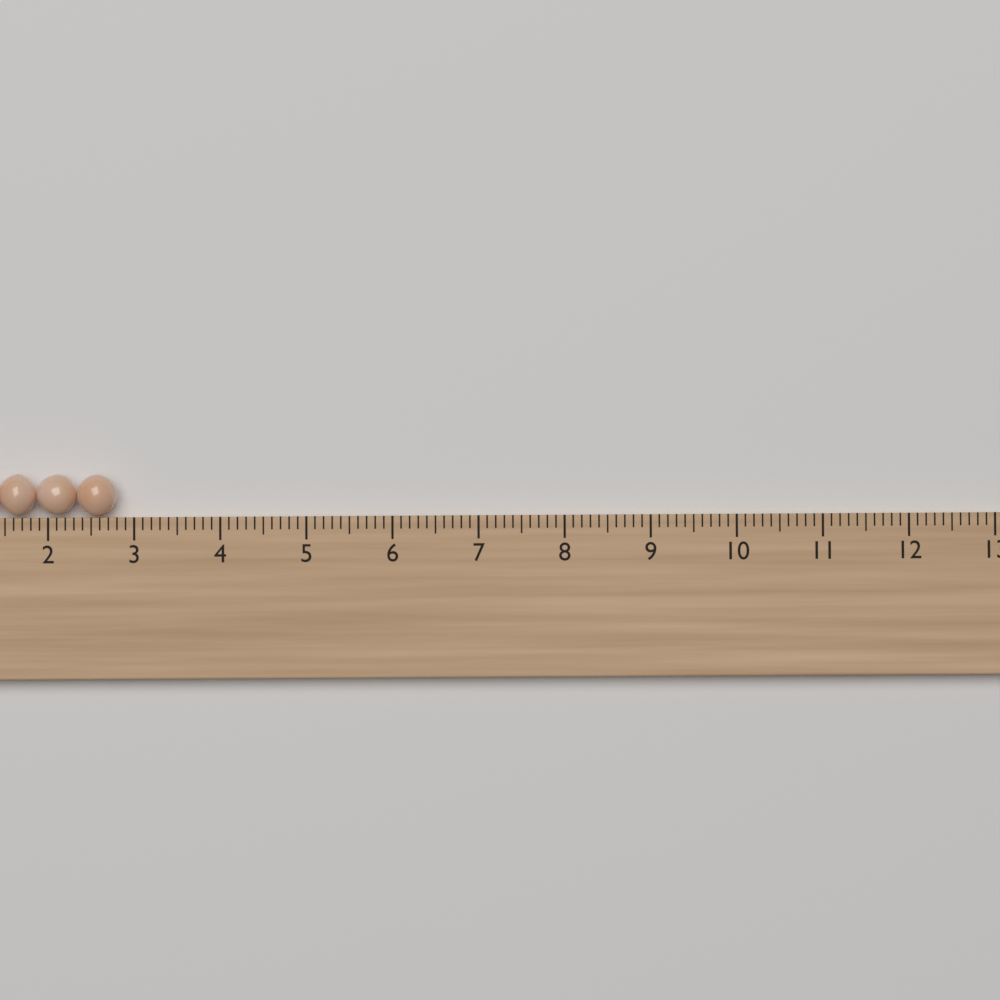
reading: 2.8 cm
